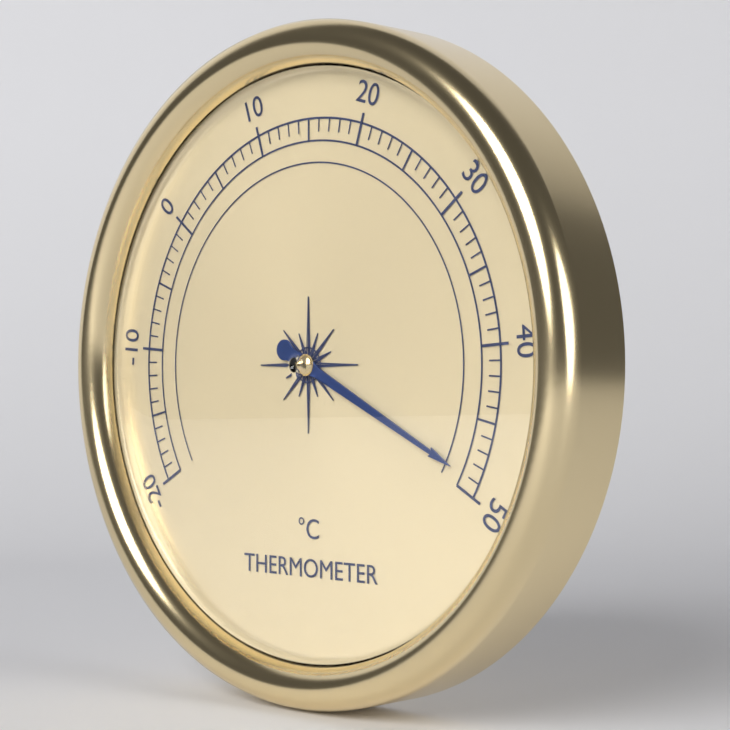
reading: 49 °C
